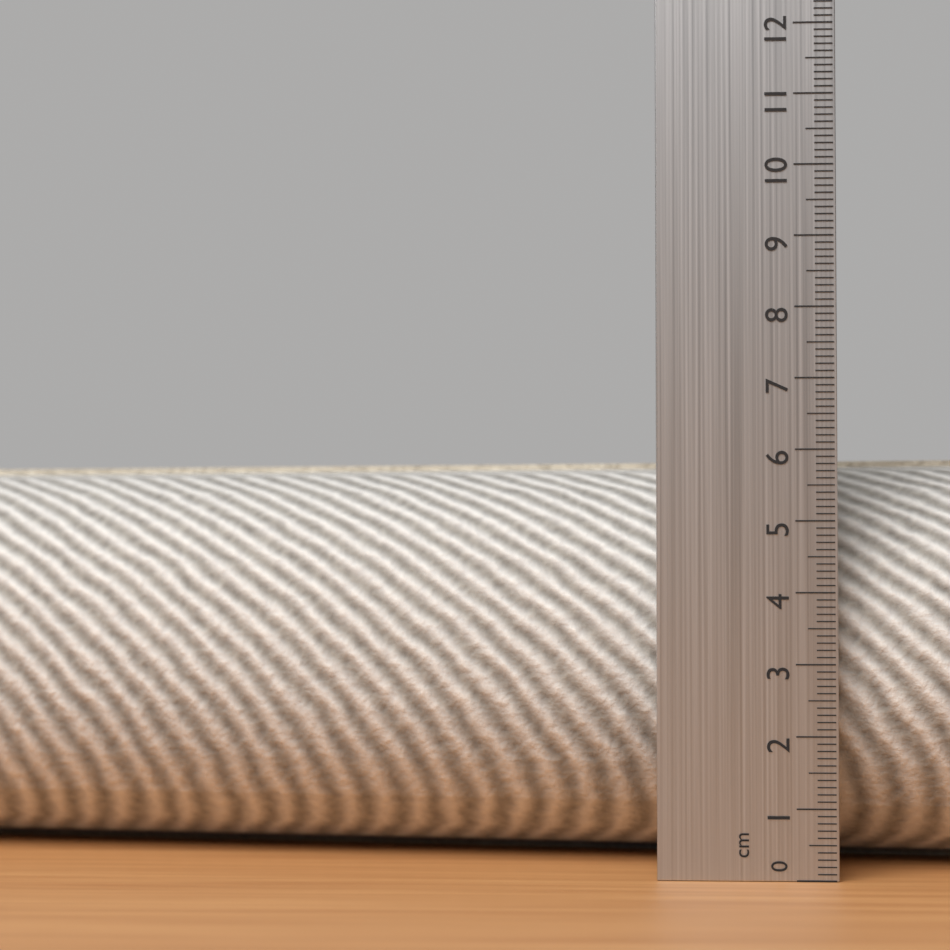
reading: 6.0 cm
